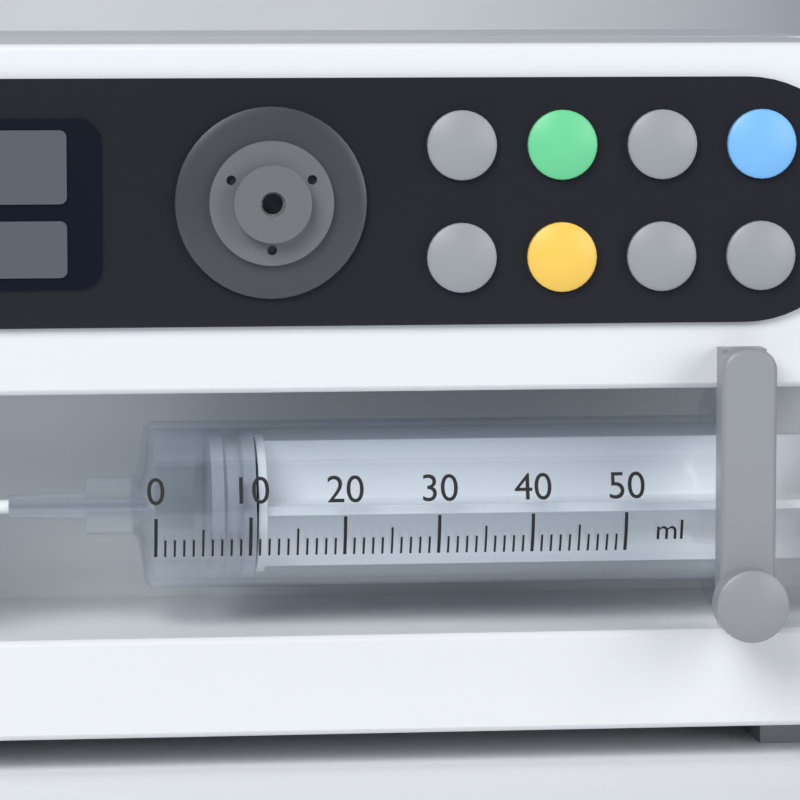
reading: 6 ml
